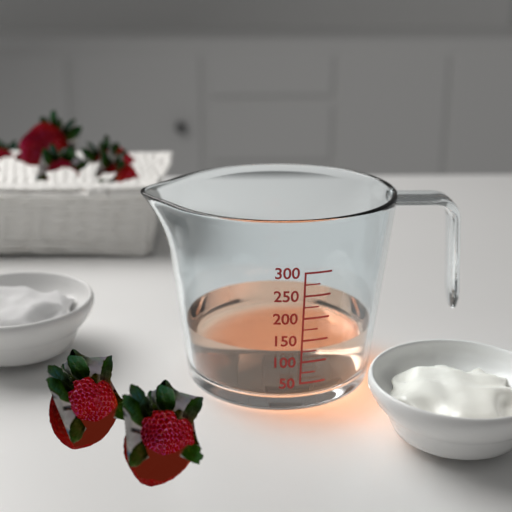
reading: 125 (no unit)
